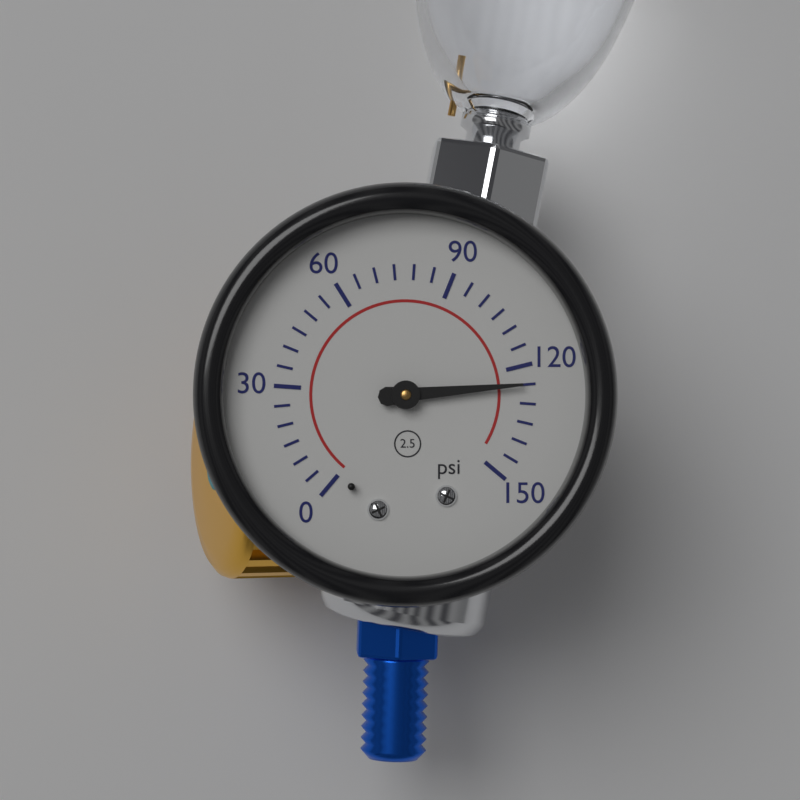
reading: 125 psi
